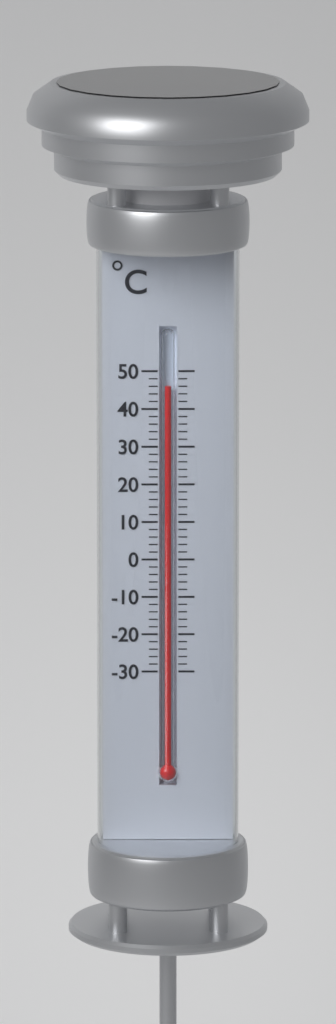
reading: 46 °C
